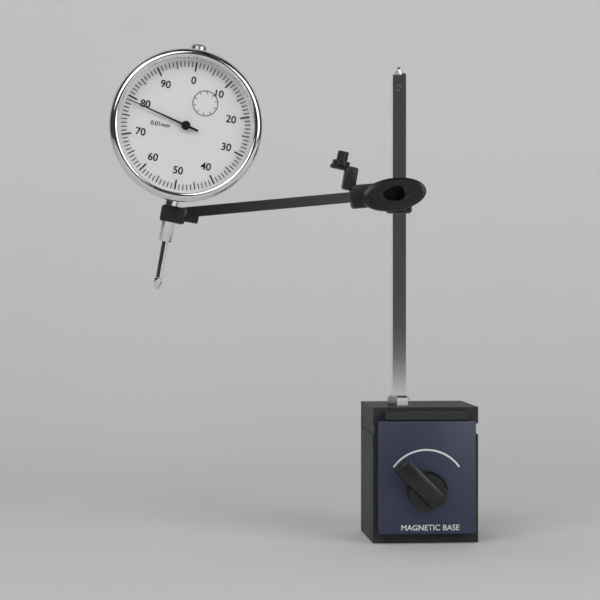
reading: 0.79 mm
